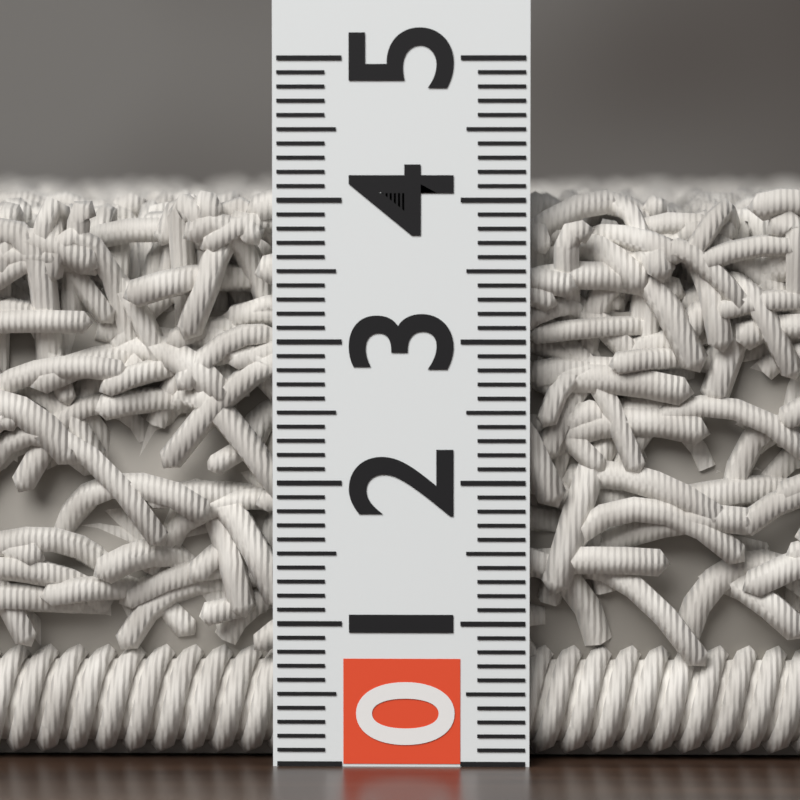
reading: 4.1 (no unit)
